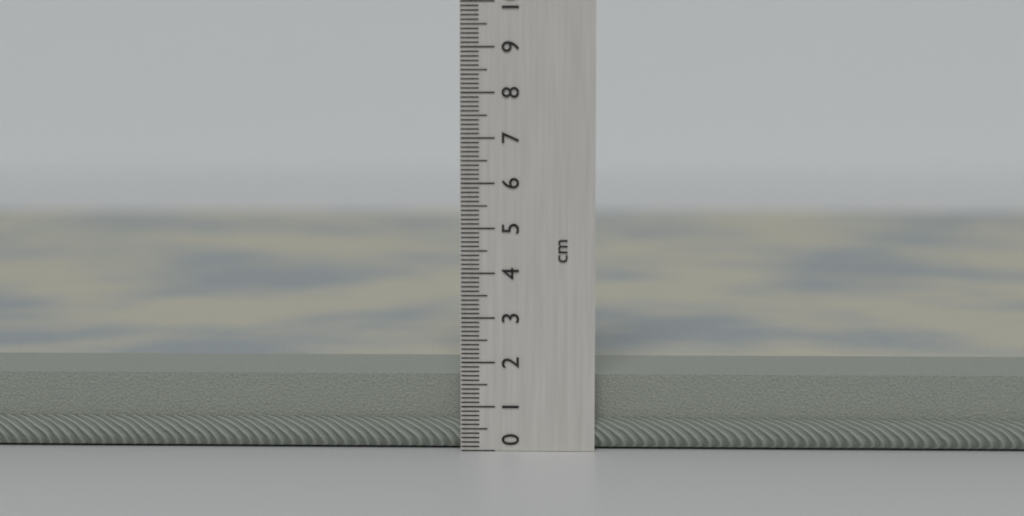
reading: 1.7 cm
